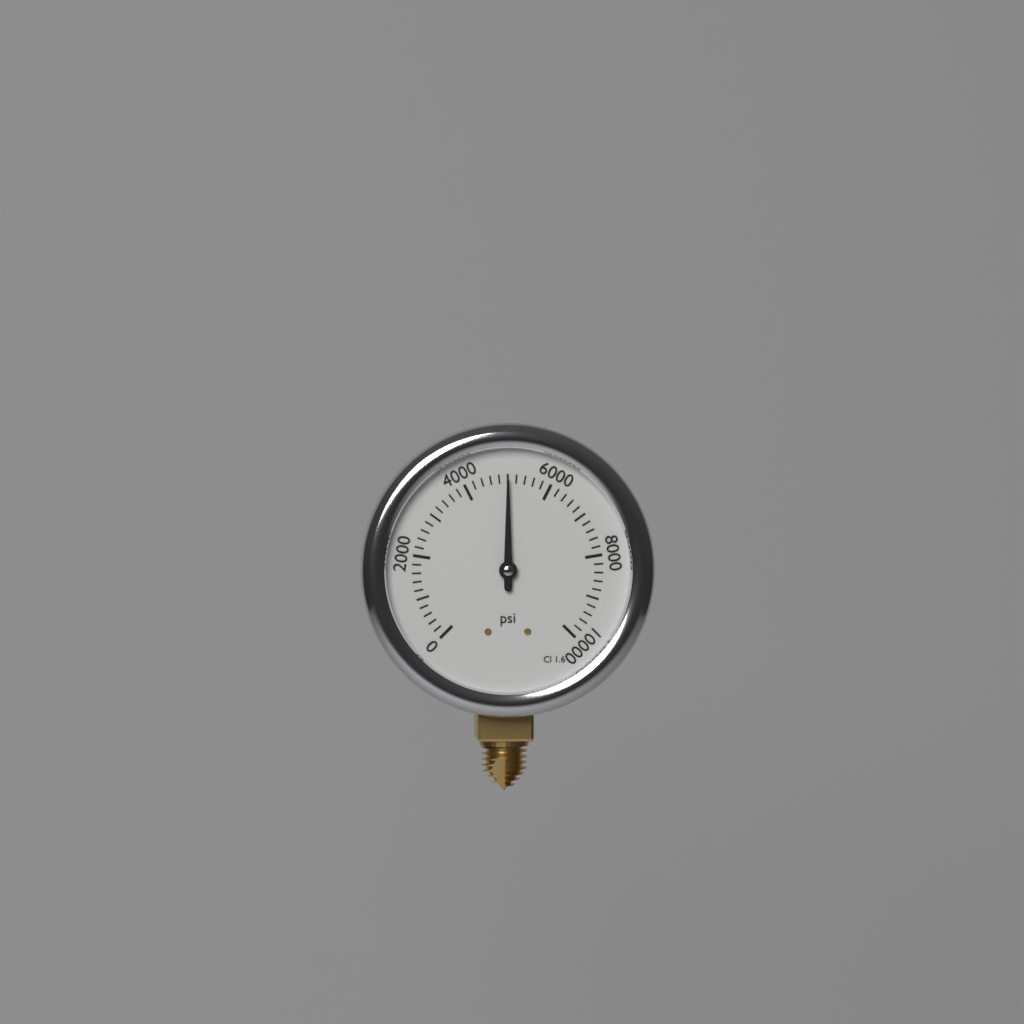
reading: 5000 psi
